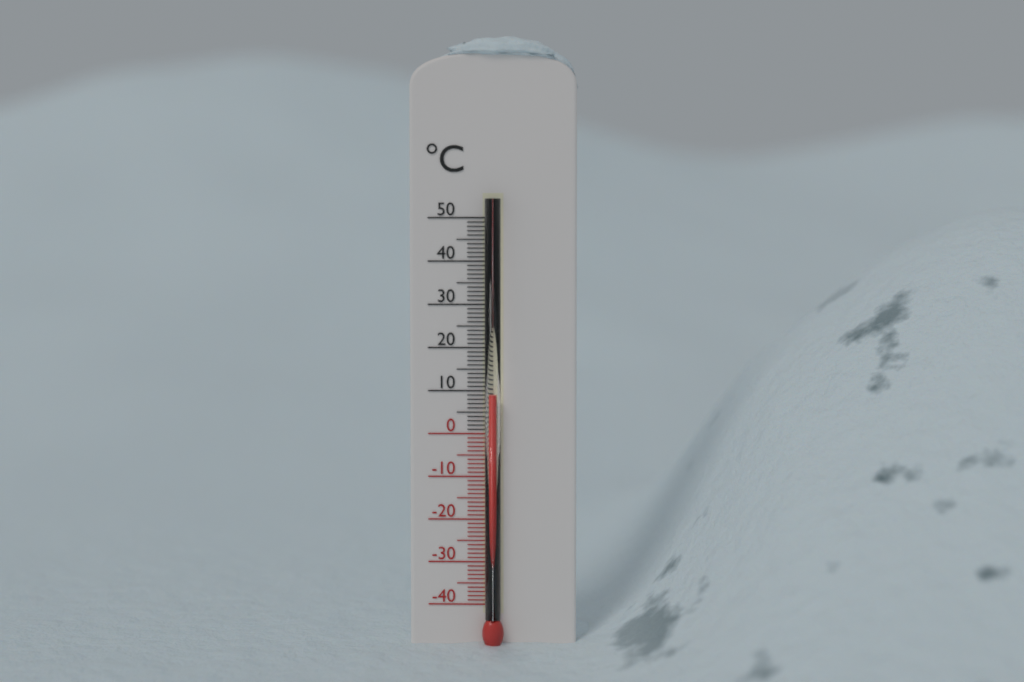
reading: 9 °C
